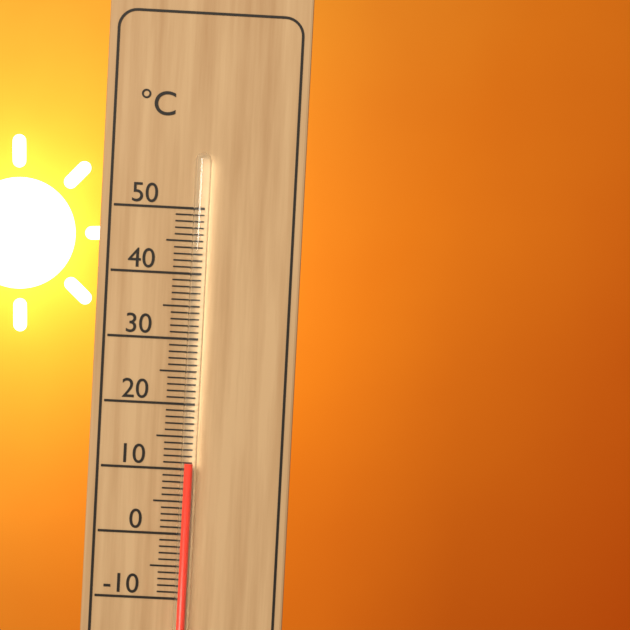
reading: 11 °C
